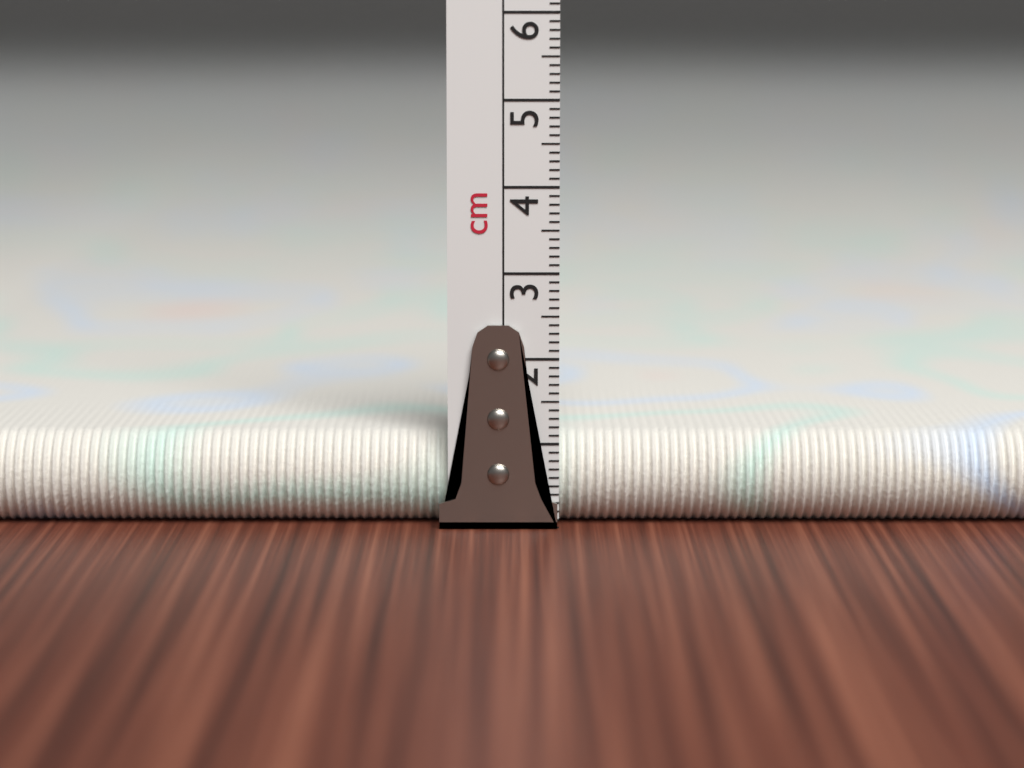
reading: 1.1 cm
